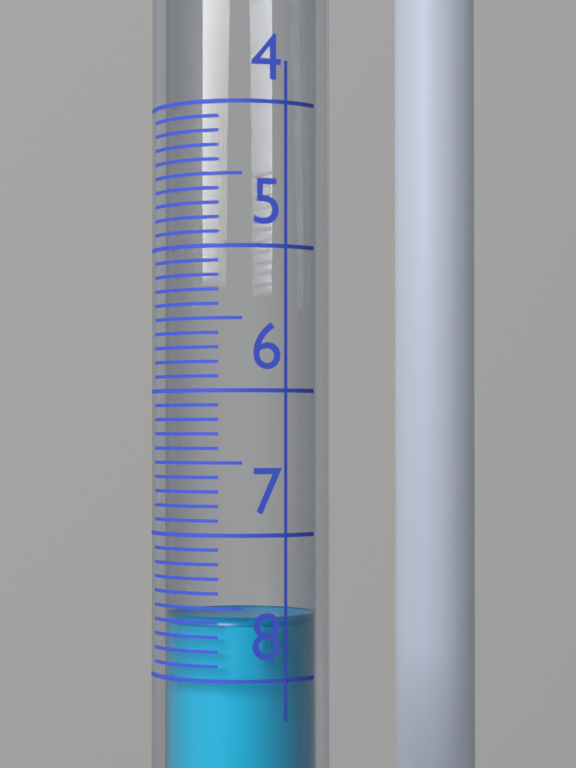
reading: 7.6 (no unit)
